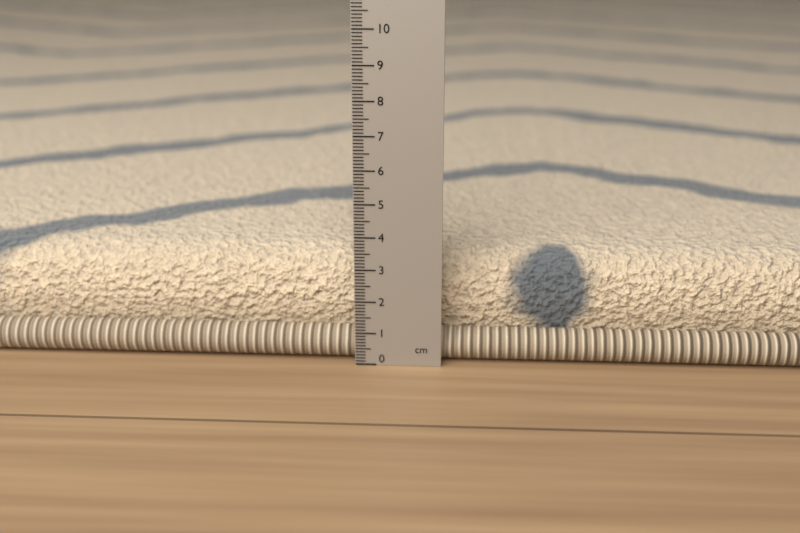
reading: 3.2 cm
